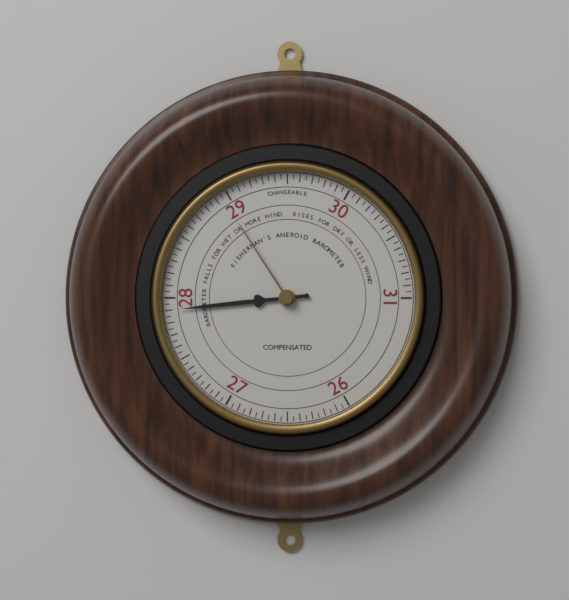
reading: 27.90 (no unit)
